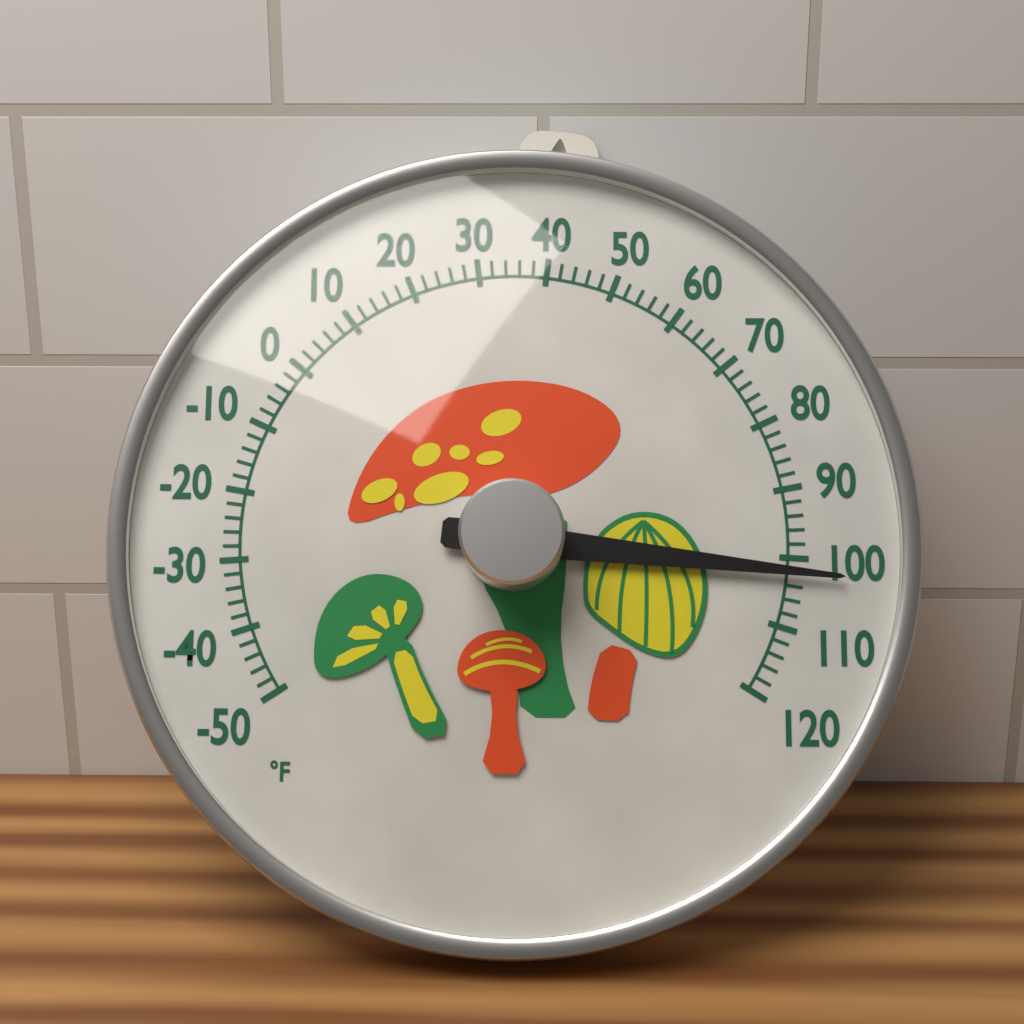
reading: 102 °F
